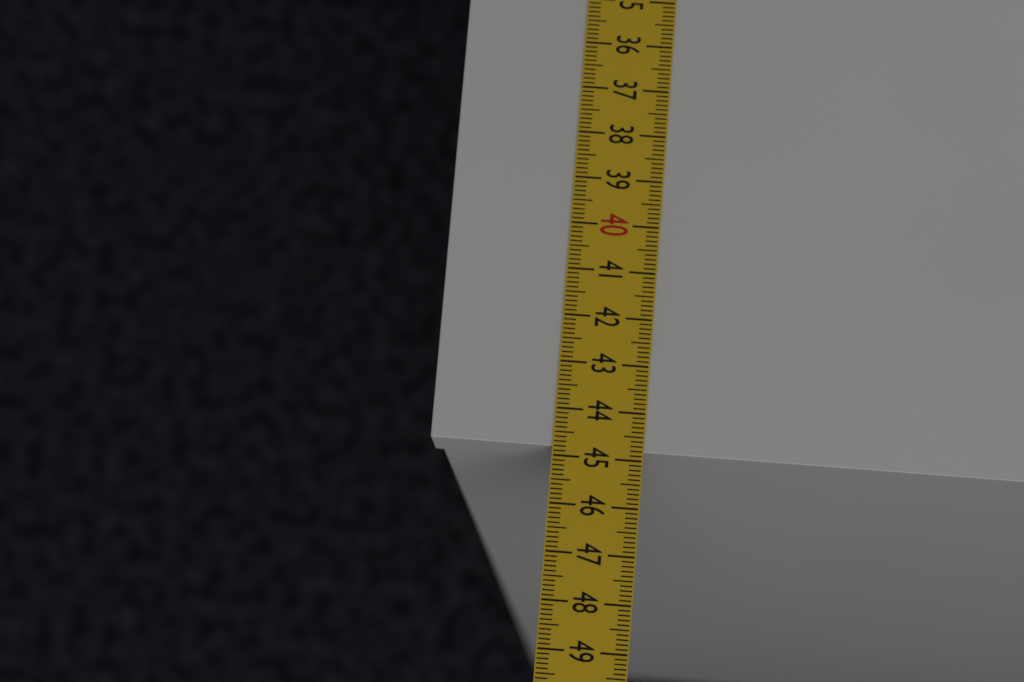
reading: 44.8 cm
